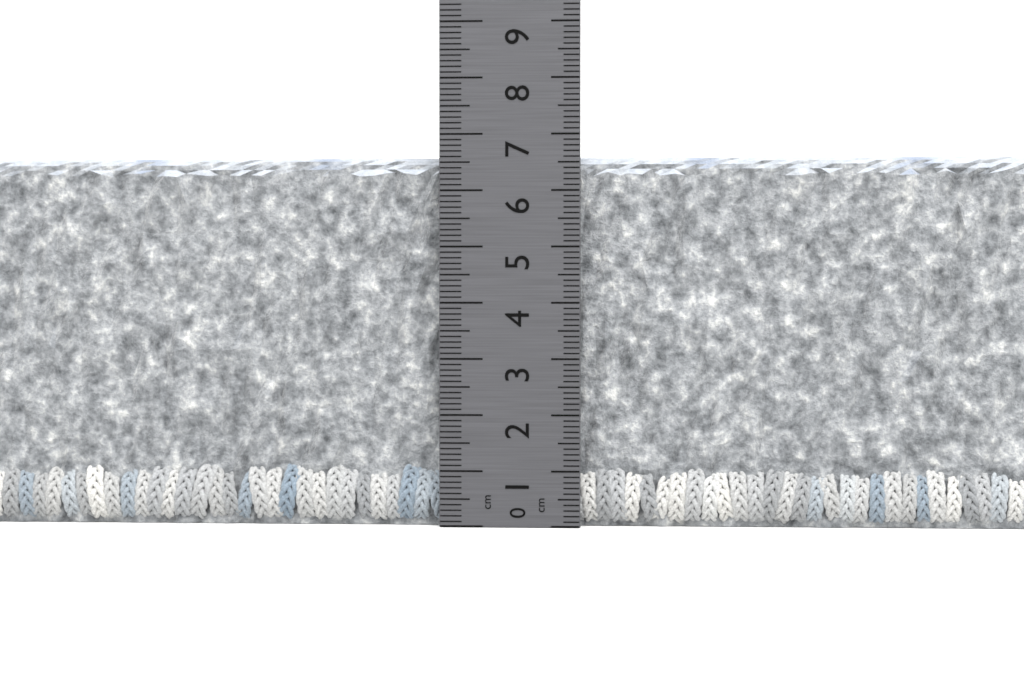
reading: 6.6 cm
